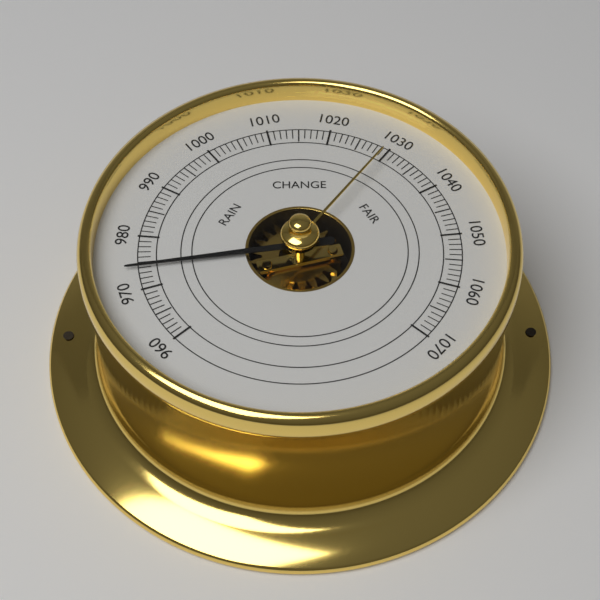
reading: 974 (no unit)
